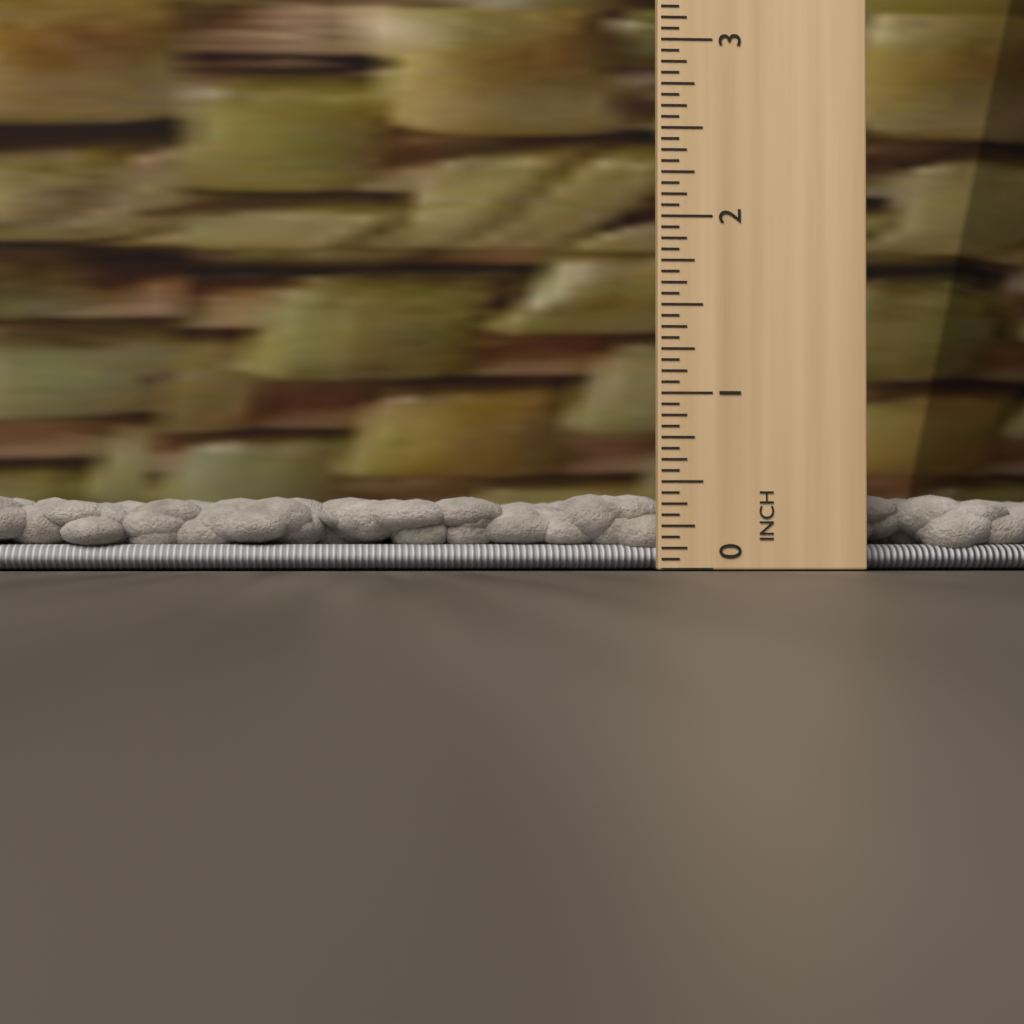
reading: 0.4375 in
